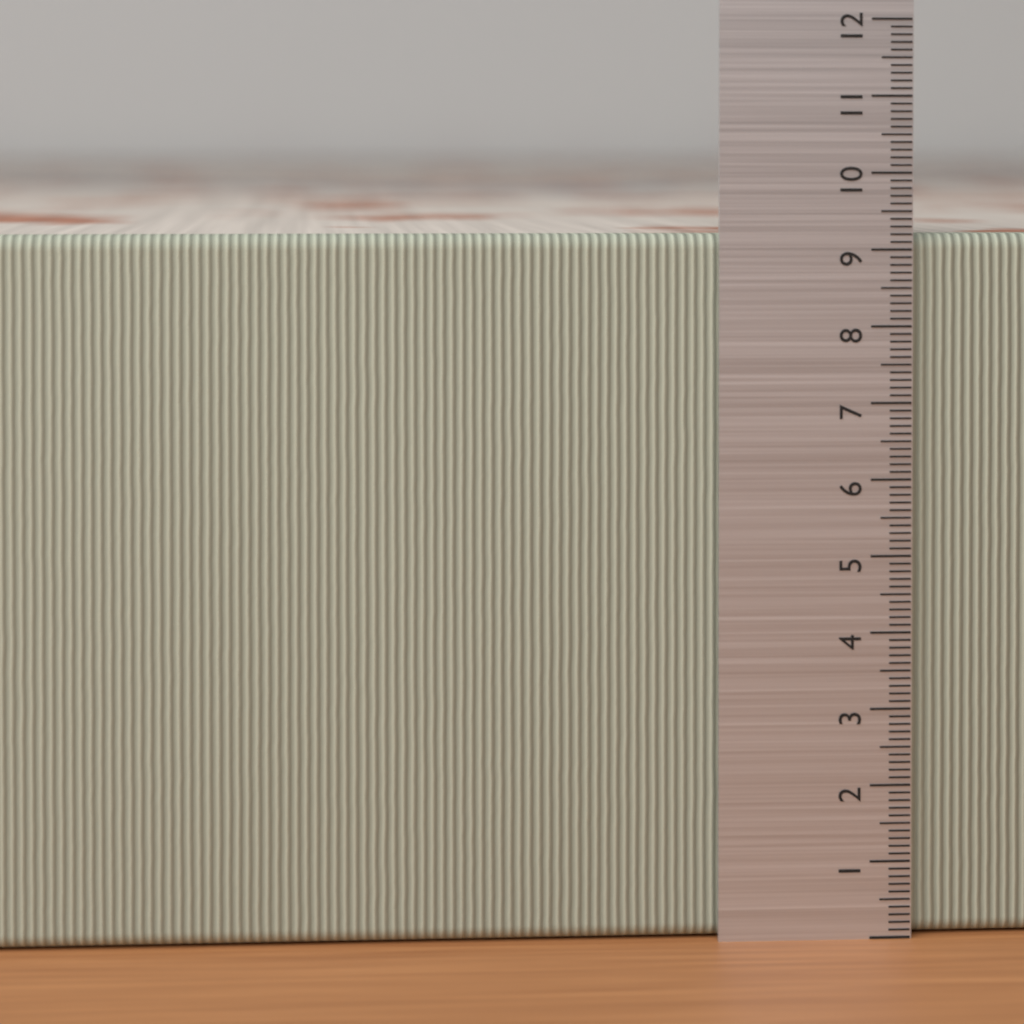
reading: 9.2 (no unit)
